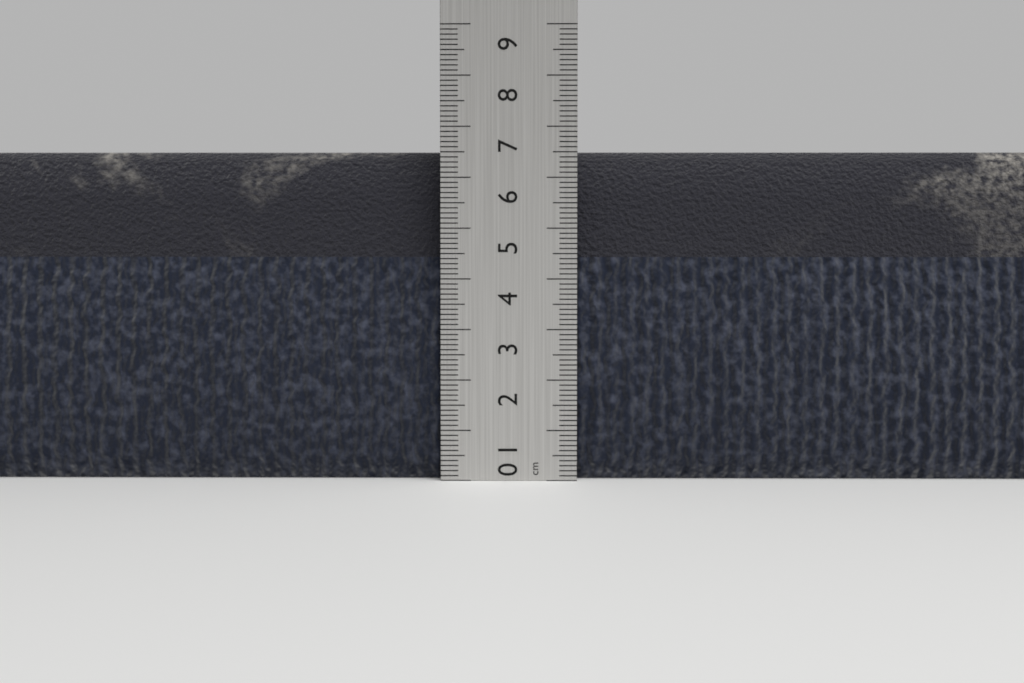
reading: 6.5 cm
